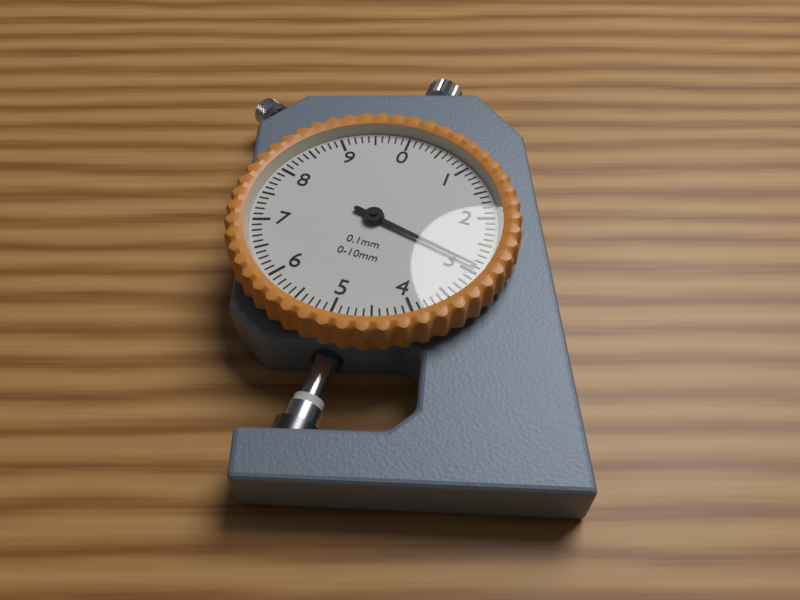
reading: 2.9 mm
